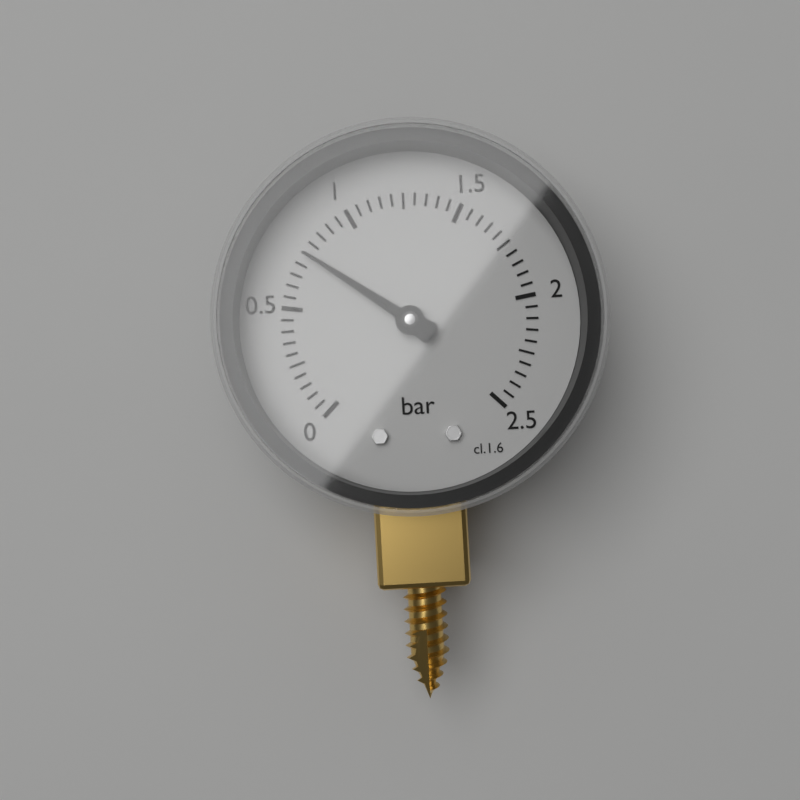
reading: 0.75 bar
